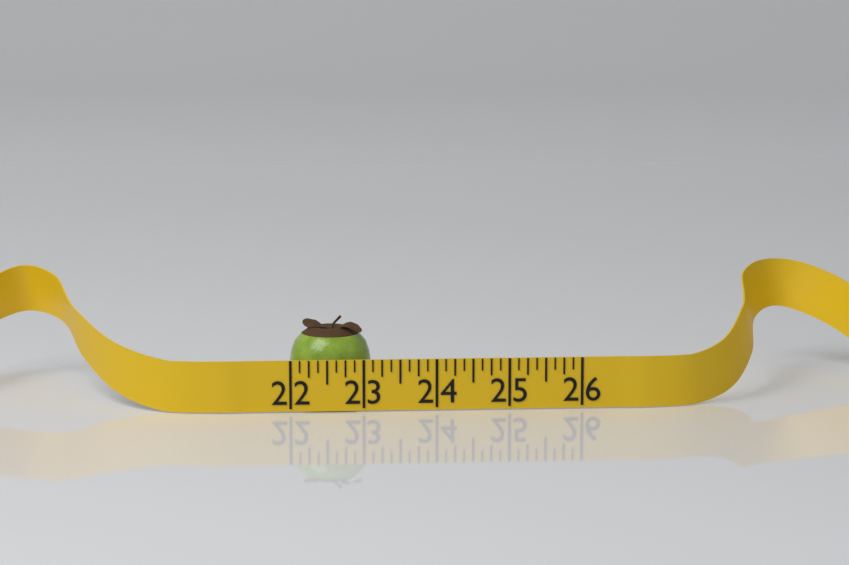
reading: 23.125 (no unit)
